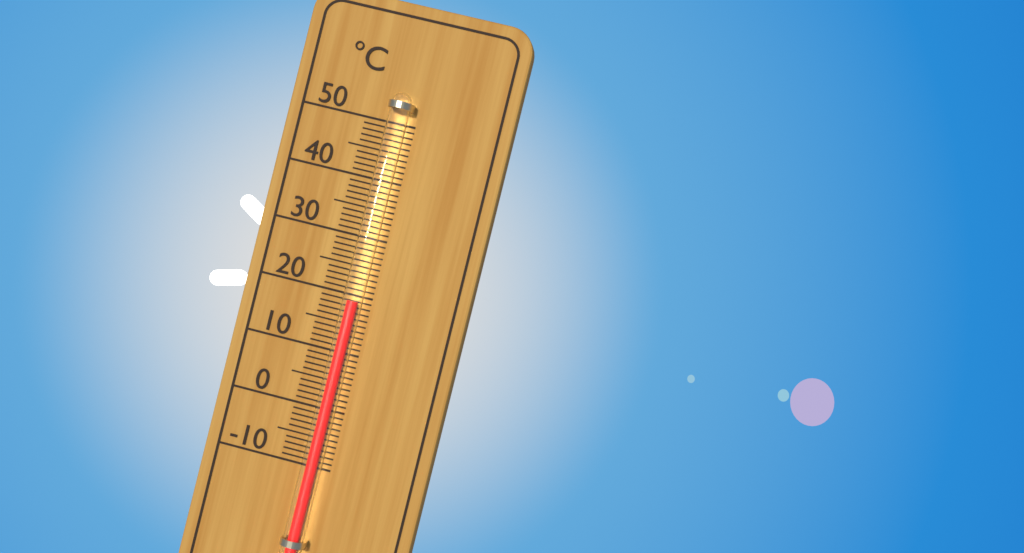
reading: 19 °C
